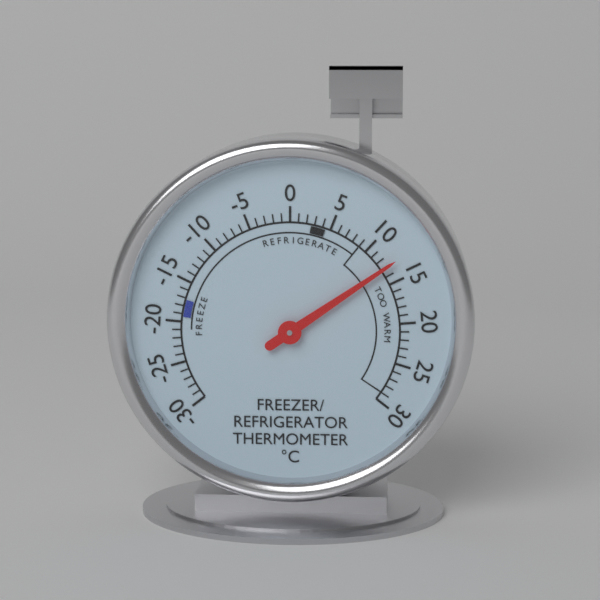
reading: 13 °C
